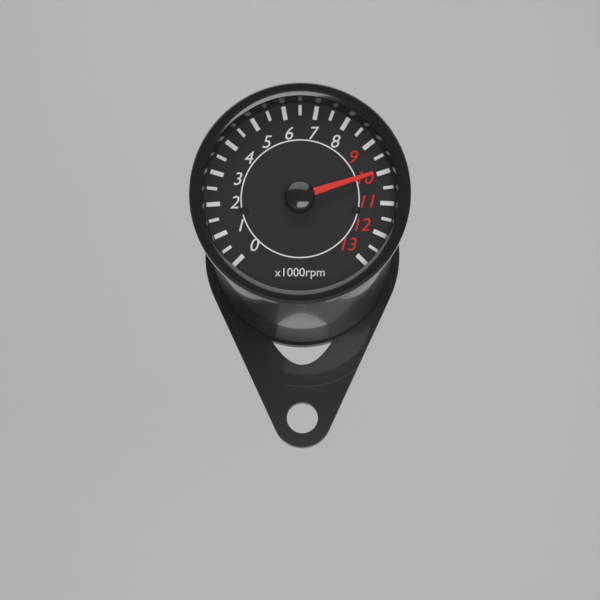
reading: 10000 rpm
